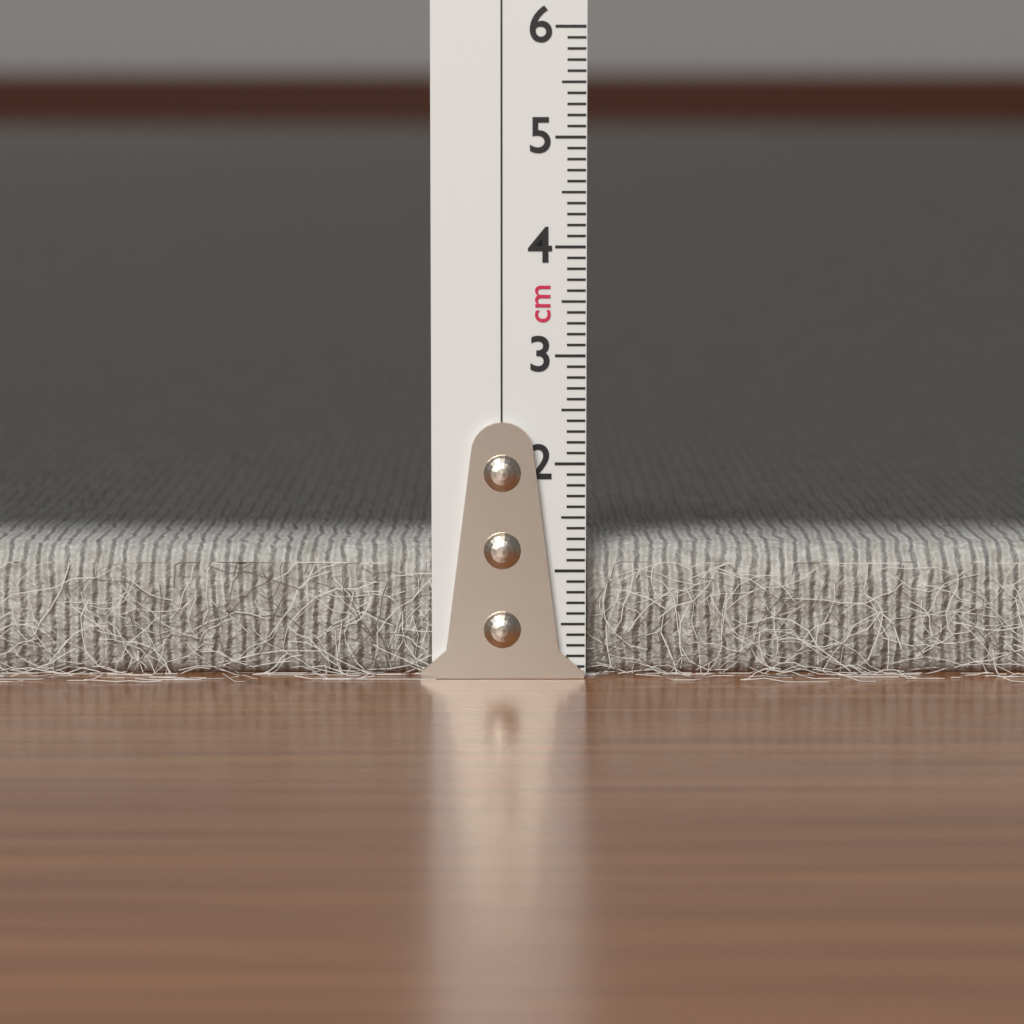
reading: 1.2 cm
